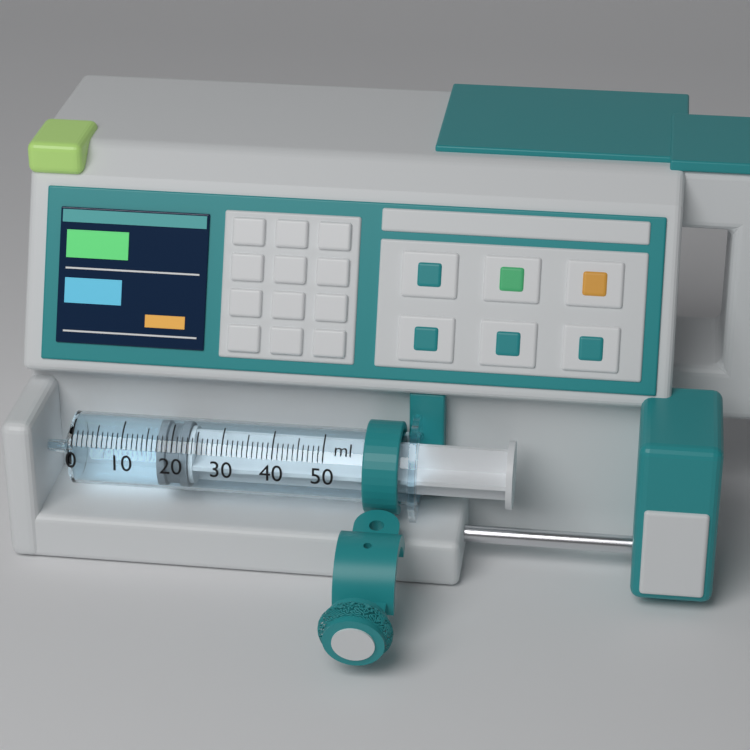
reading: 17 ml
